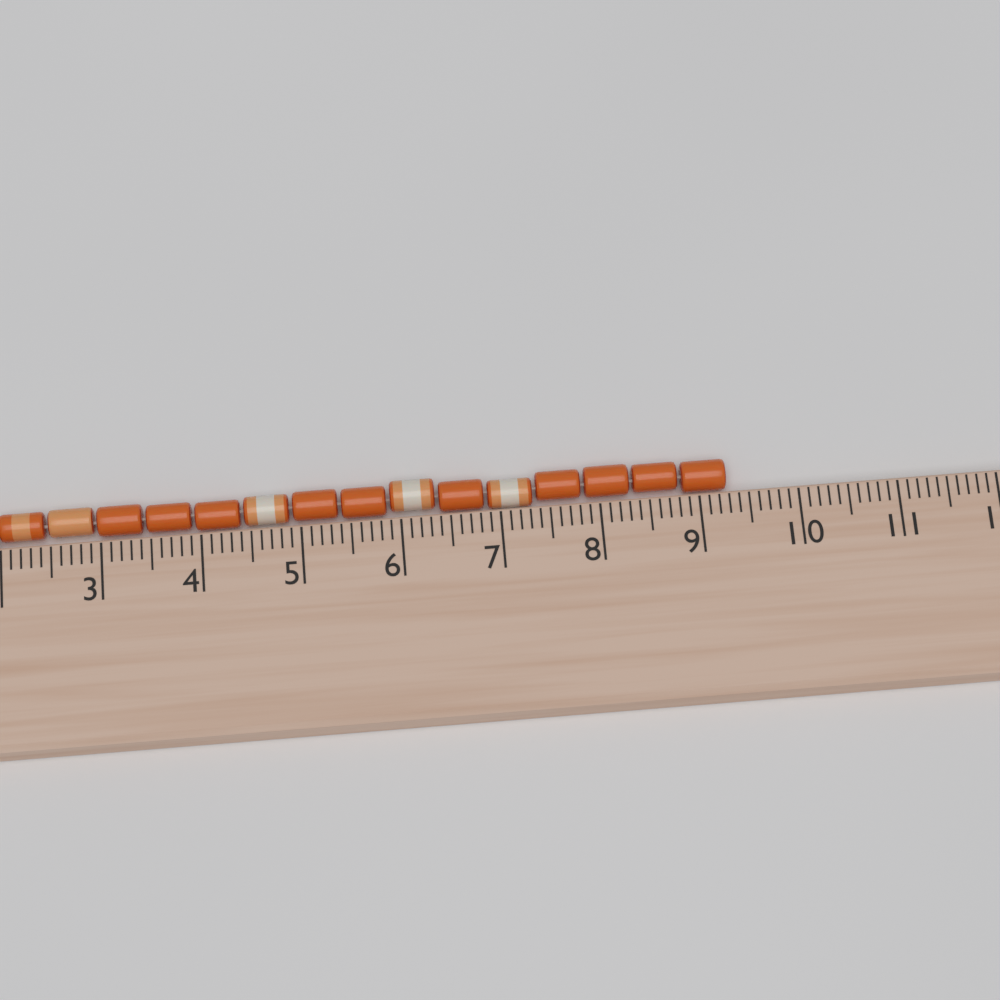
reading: 9.3 cm
